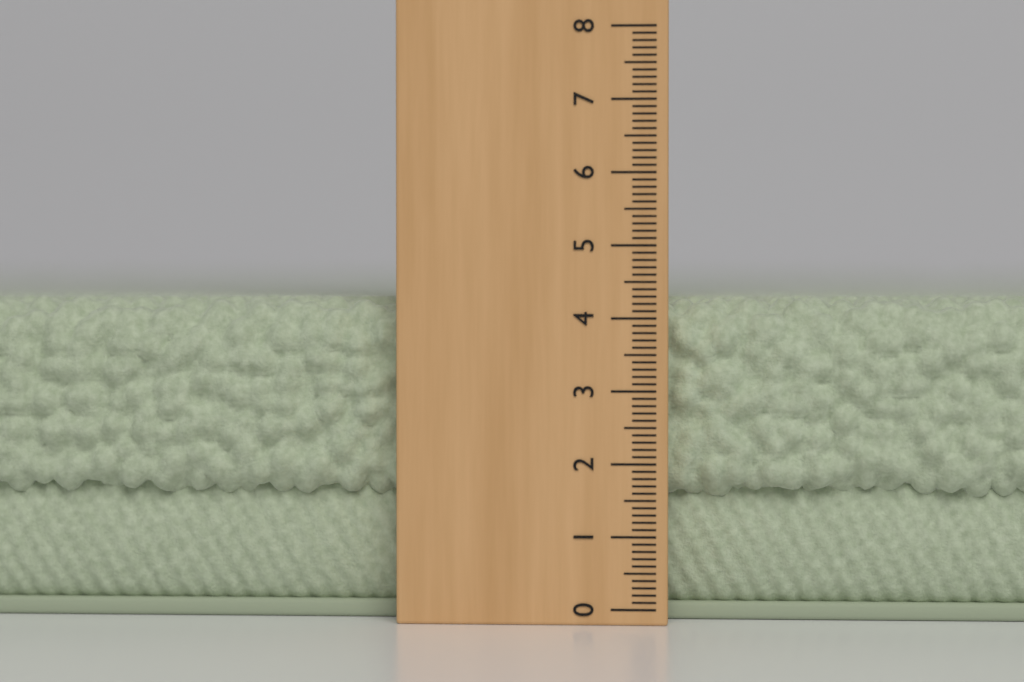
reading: 4.3 (no unit)
